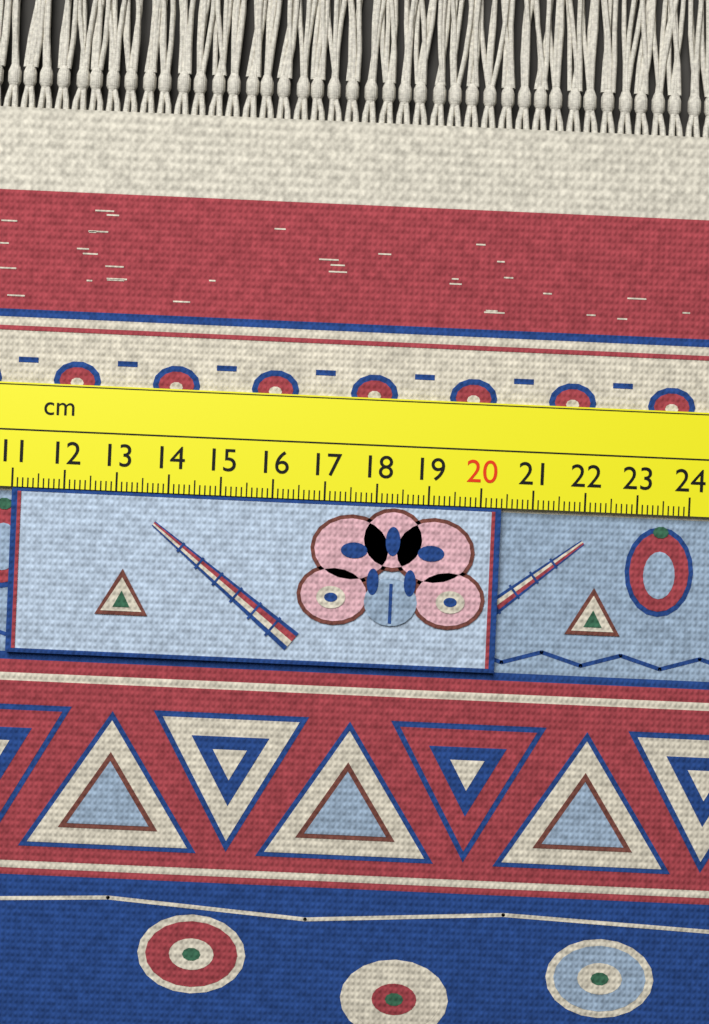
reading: 20.4 cm
